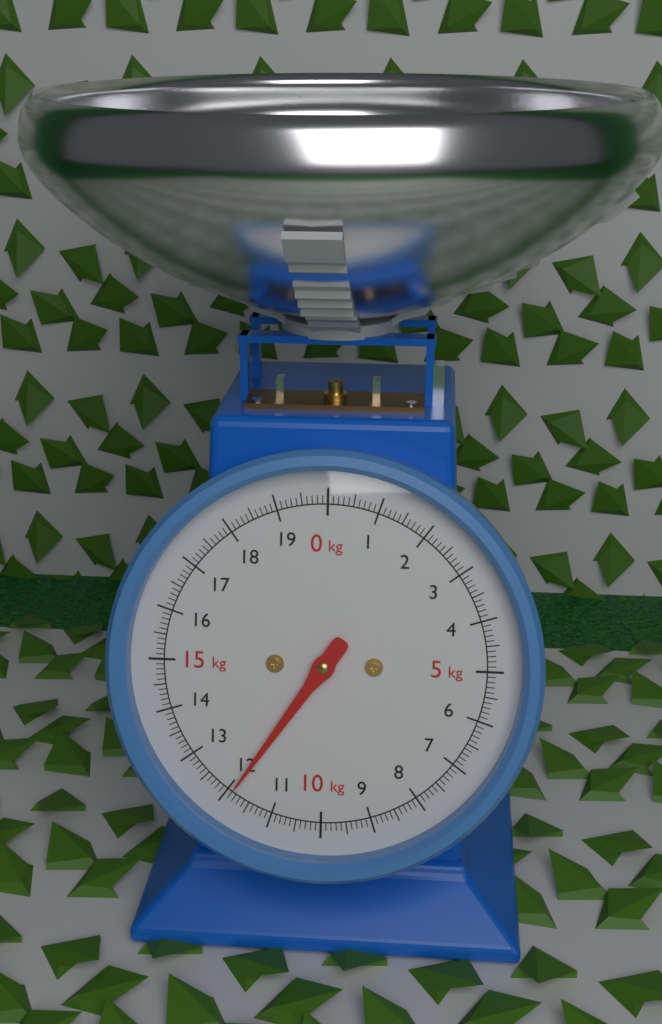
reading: 11.9 kg
